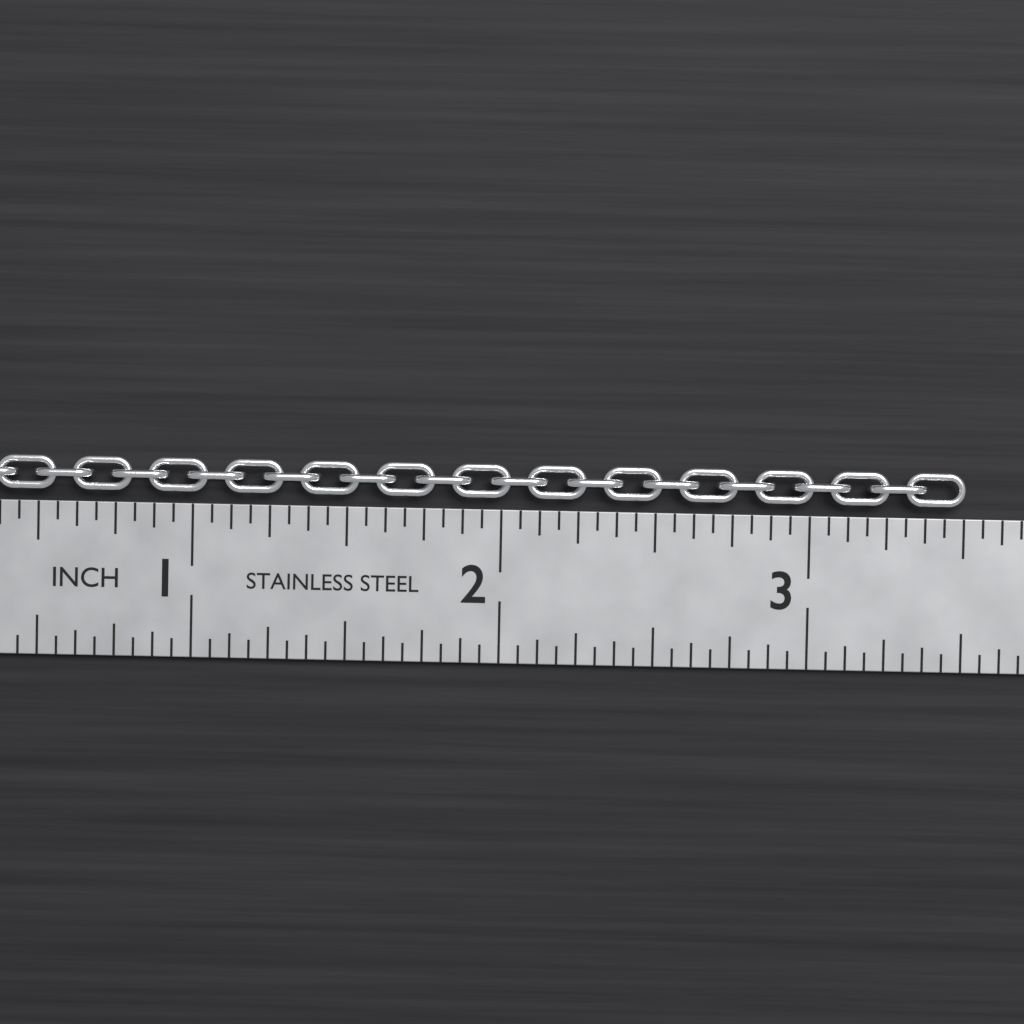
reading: 3.5000 in
